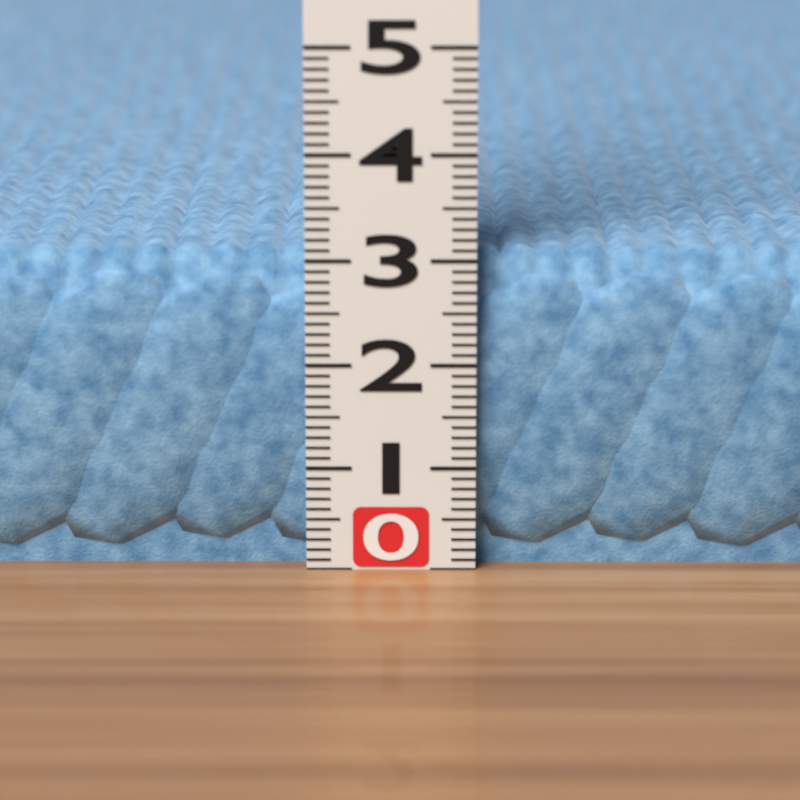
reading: 3.1 (no unit)
